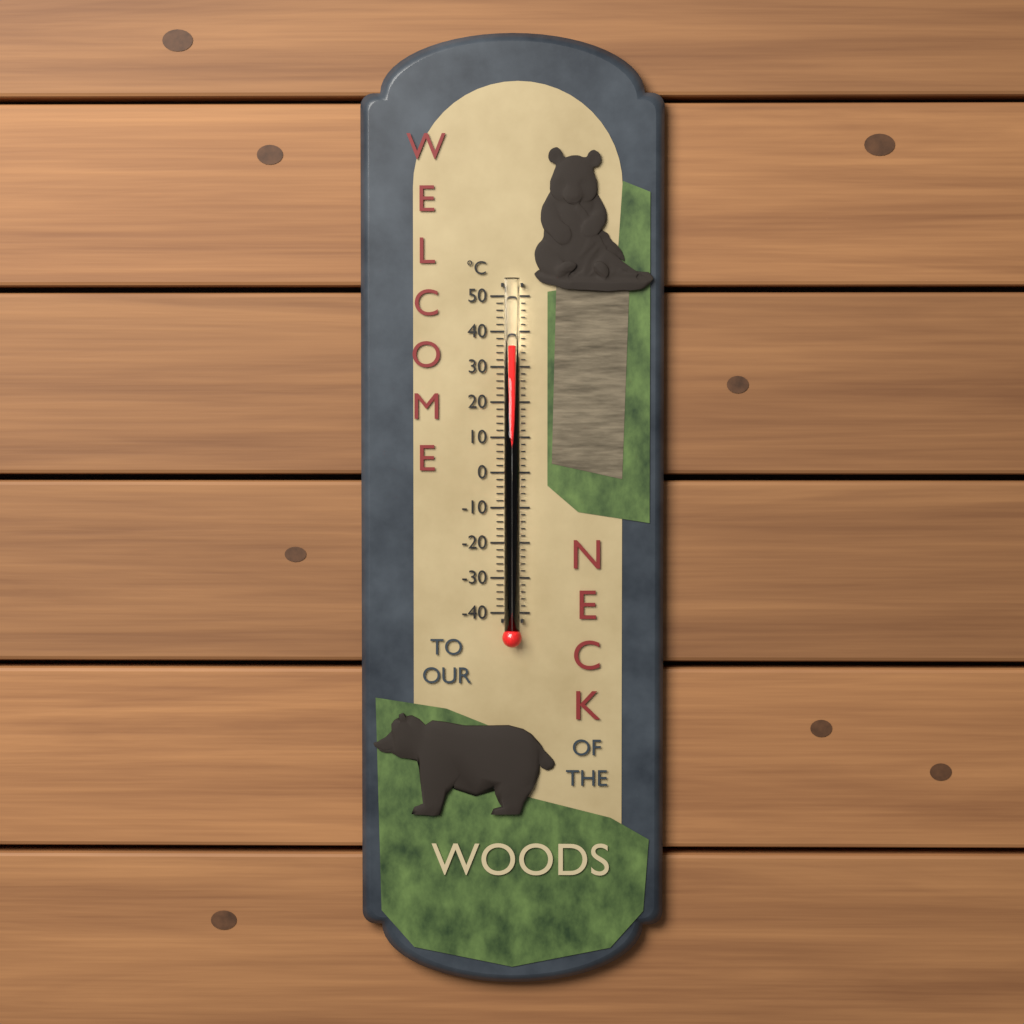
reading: 36 °C
